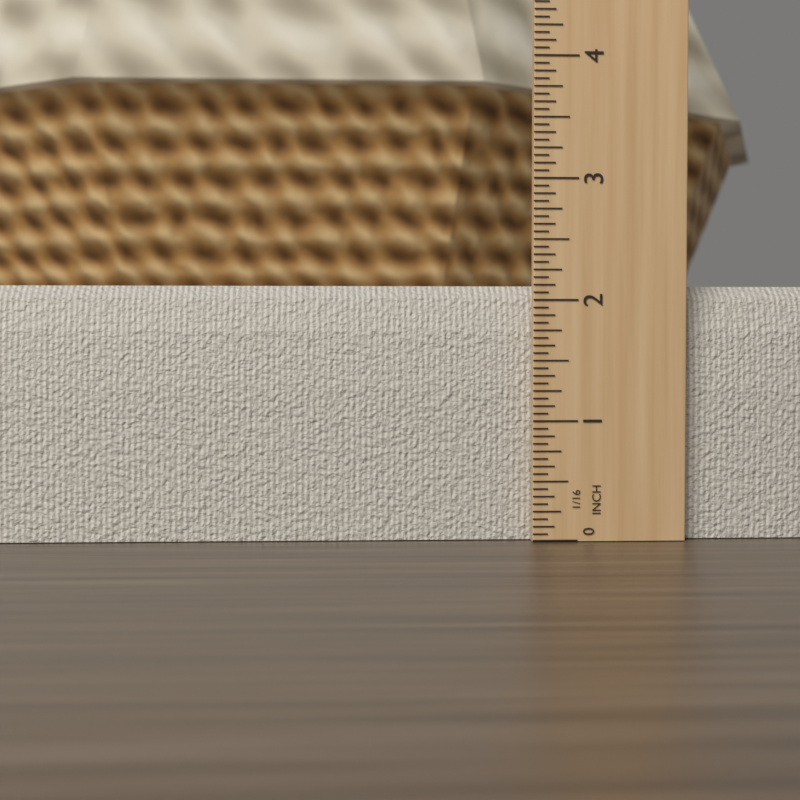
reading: 2.1250 in
